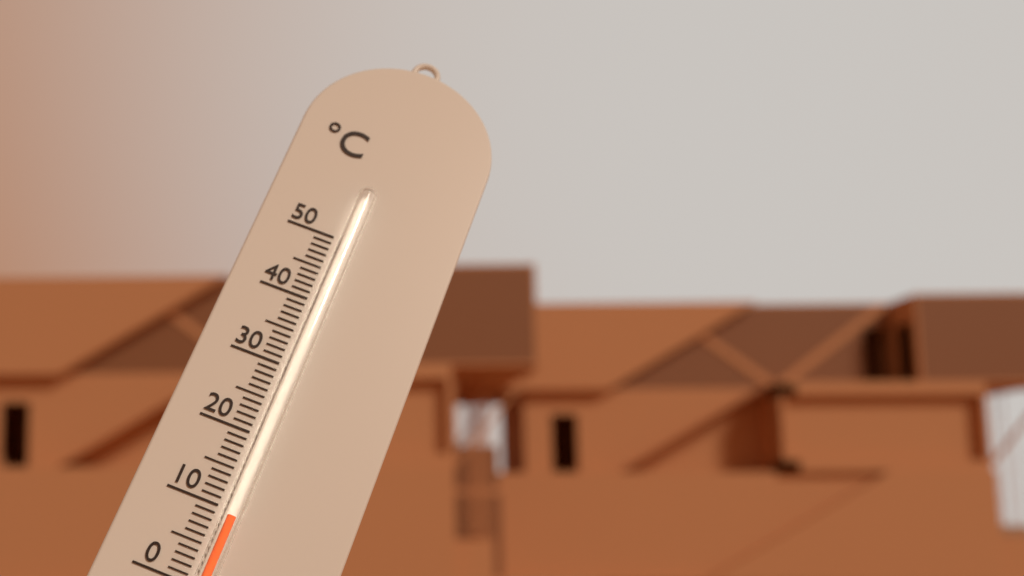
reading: 9 °C
